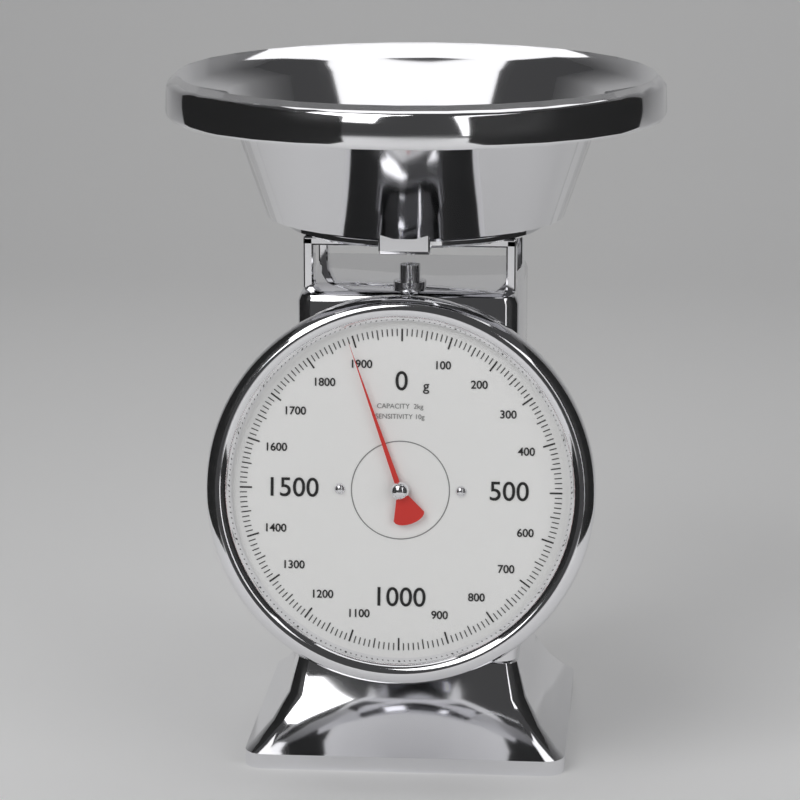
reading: 1890 g
